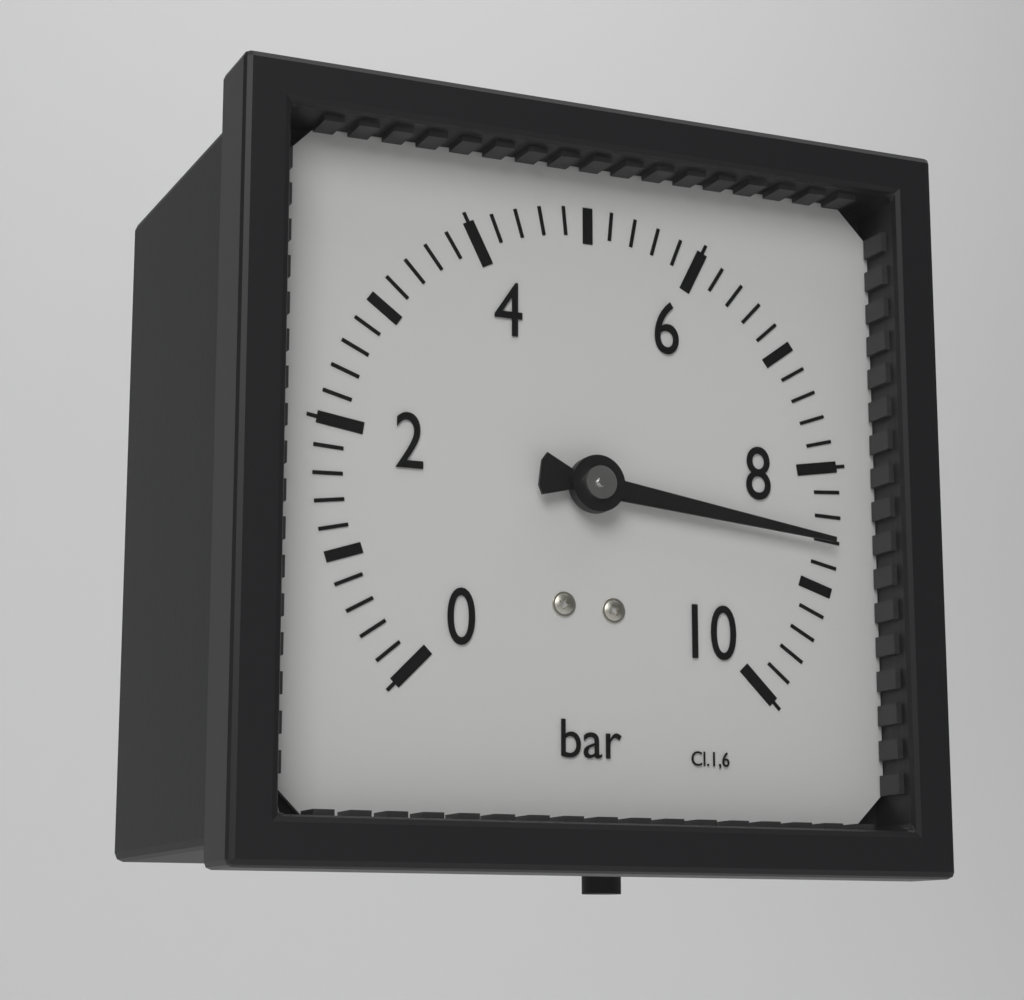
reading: 8.6 bar
